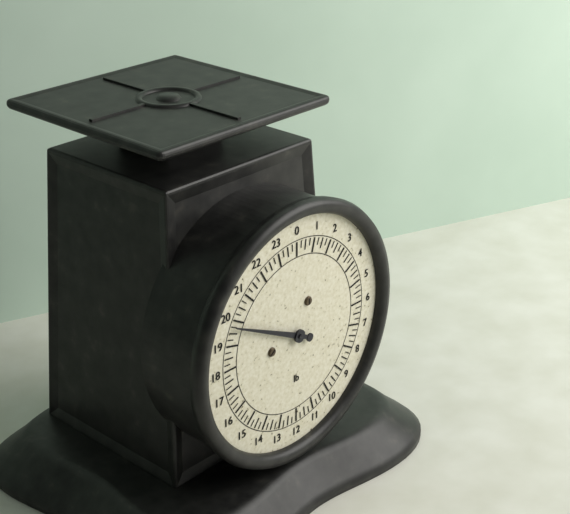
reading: 19.75 lb
